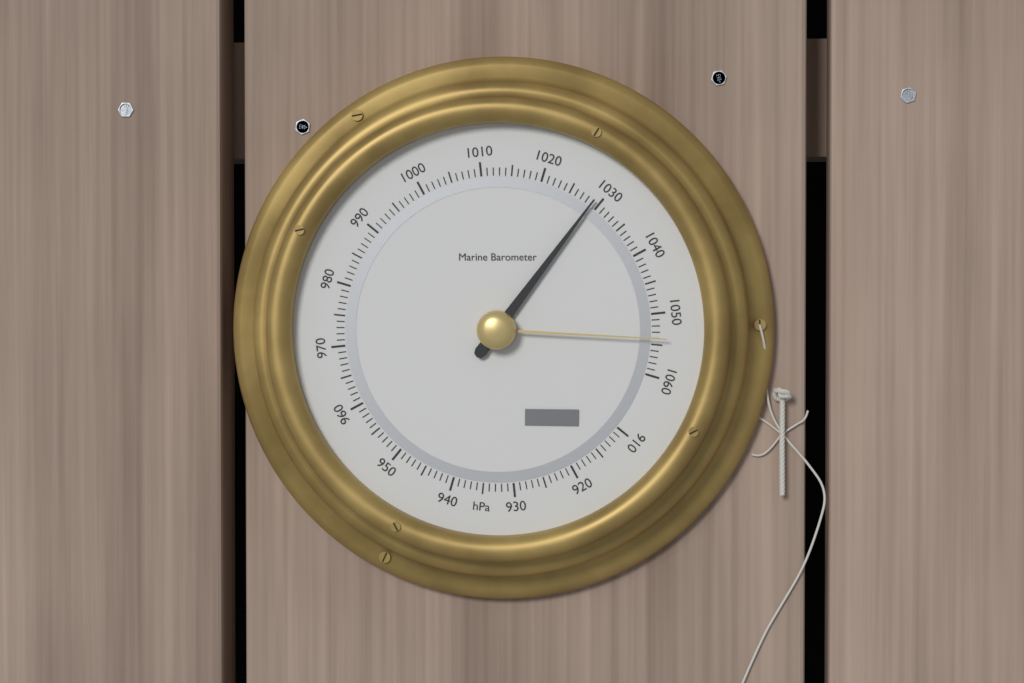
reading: 1029 hPa
